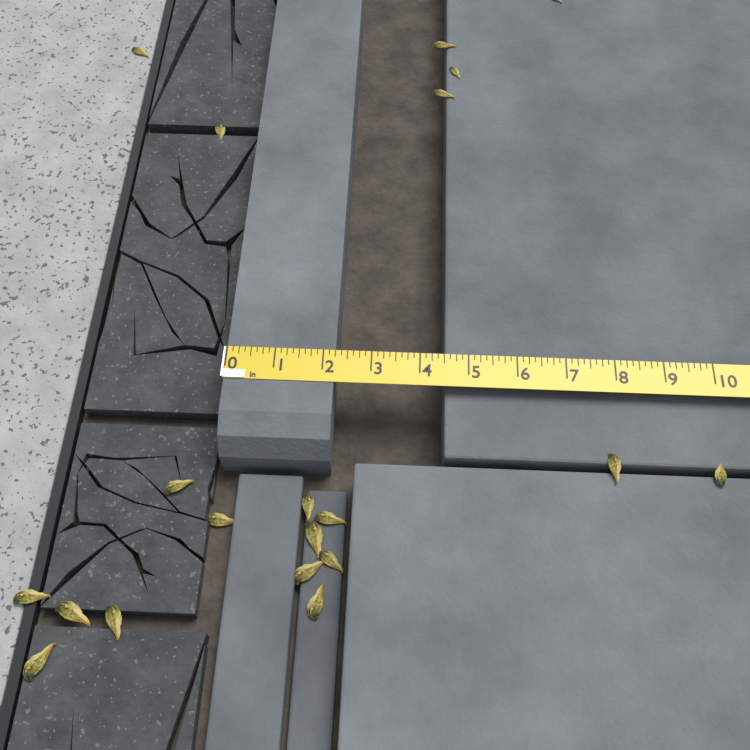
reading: 2.250 in
